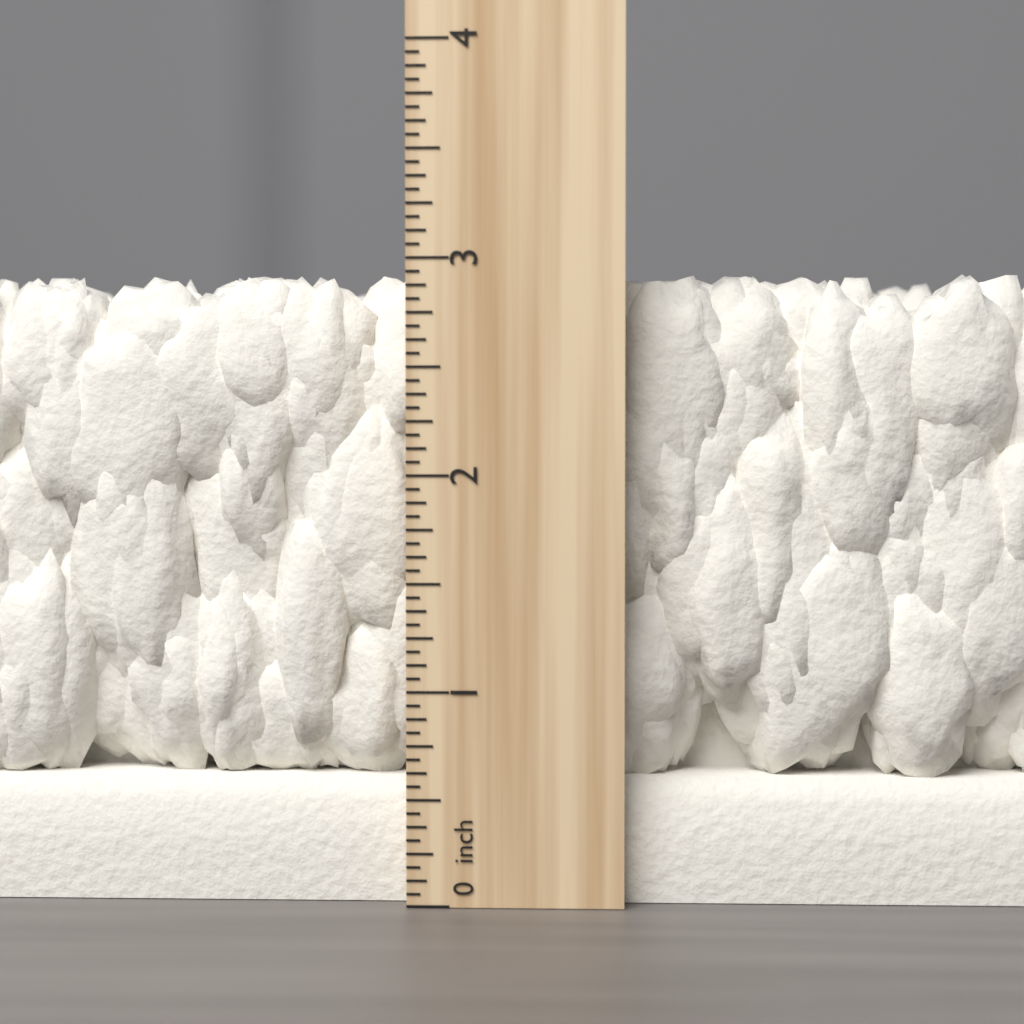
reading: 2.9375 inch
